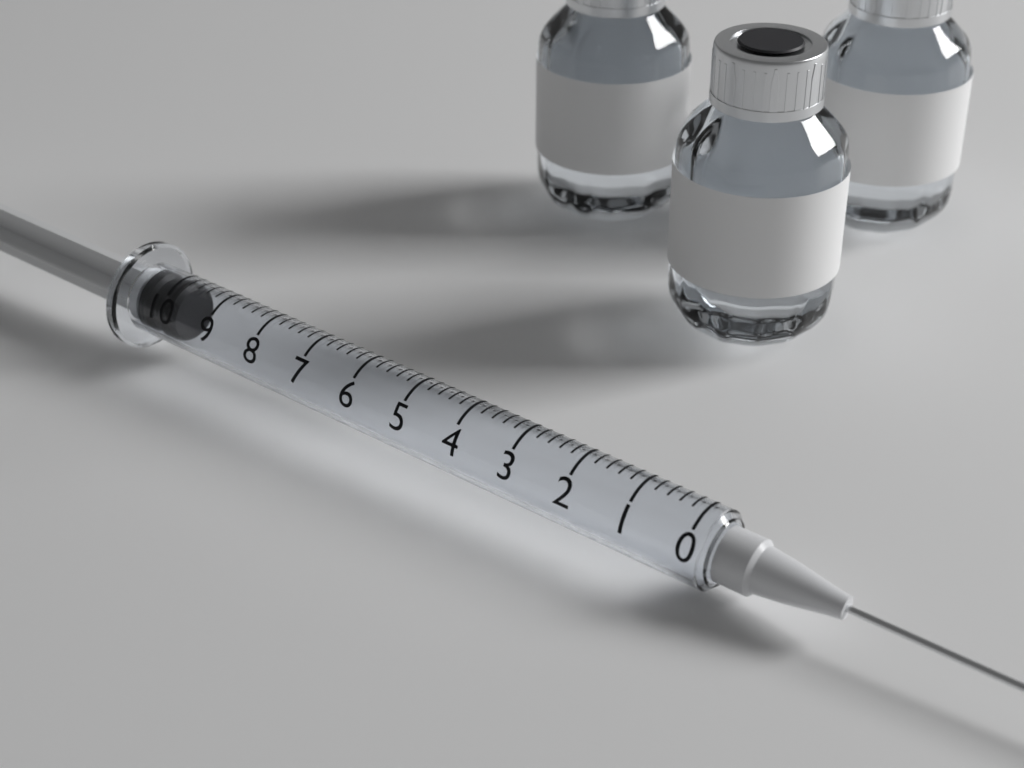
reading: 9.8 (no unit)
